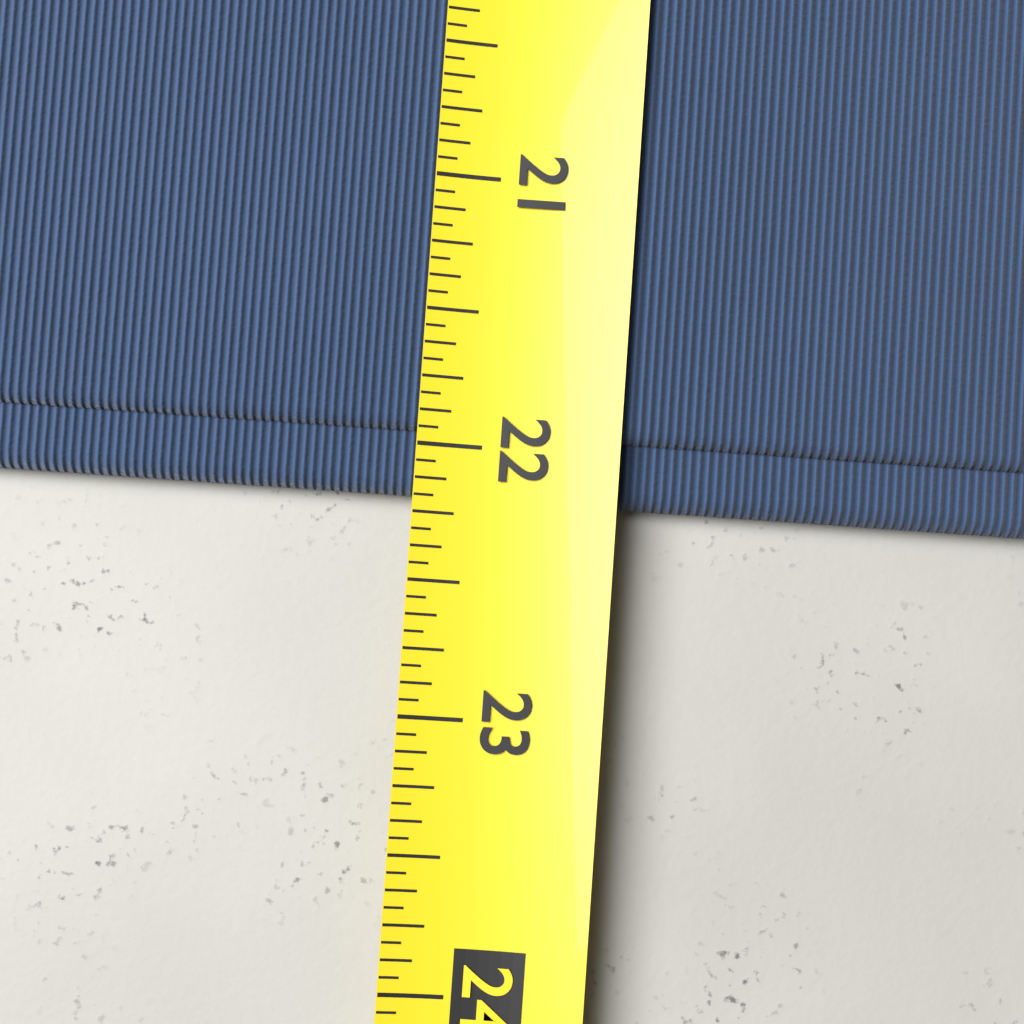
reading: 22.1875 (no unit)
